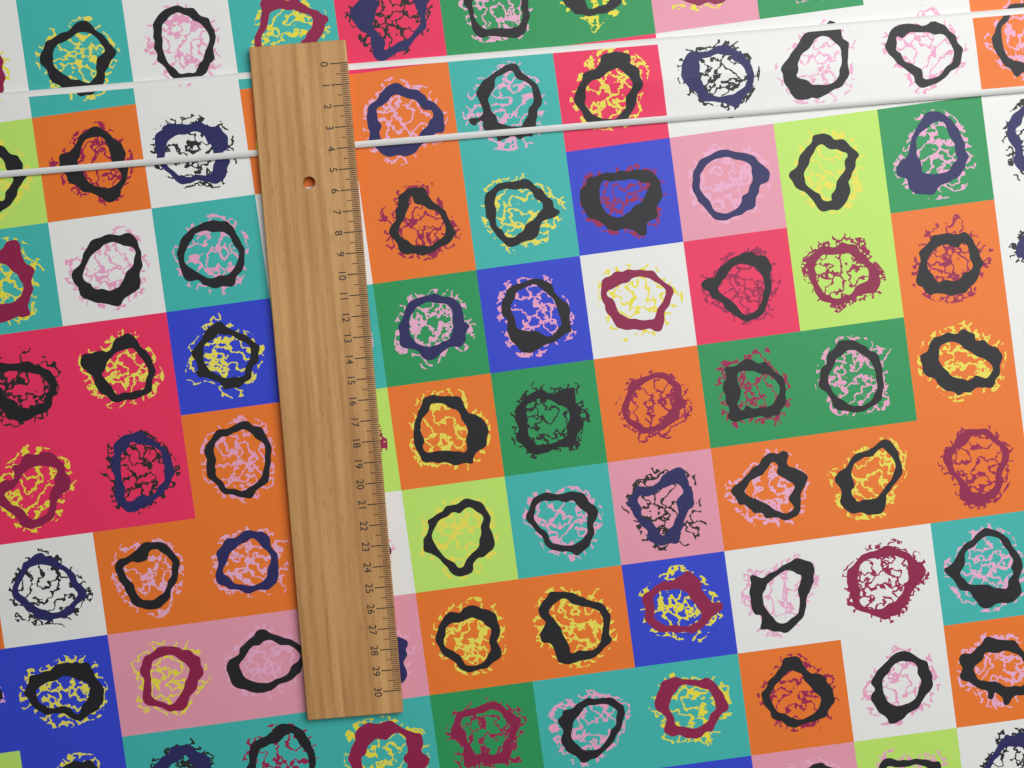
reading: 4.0 (no unit)
